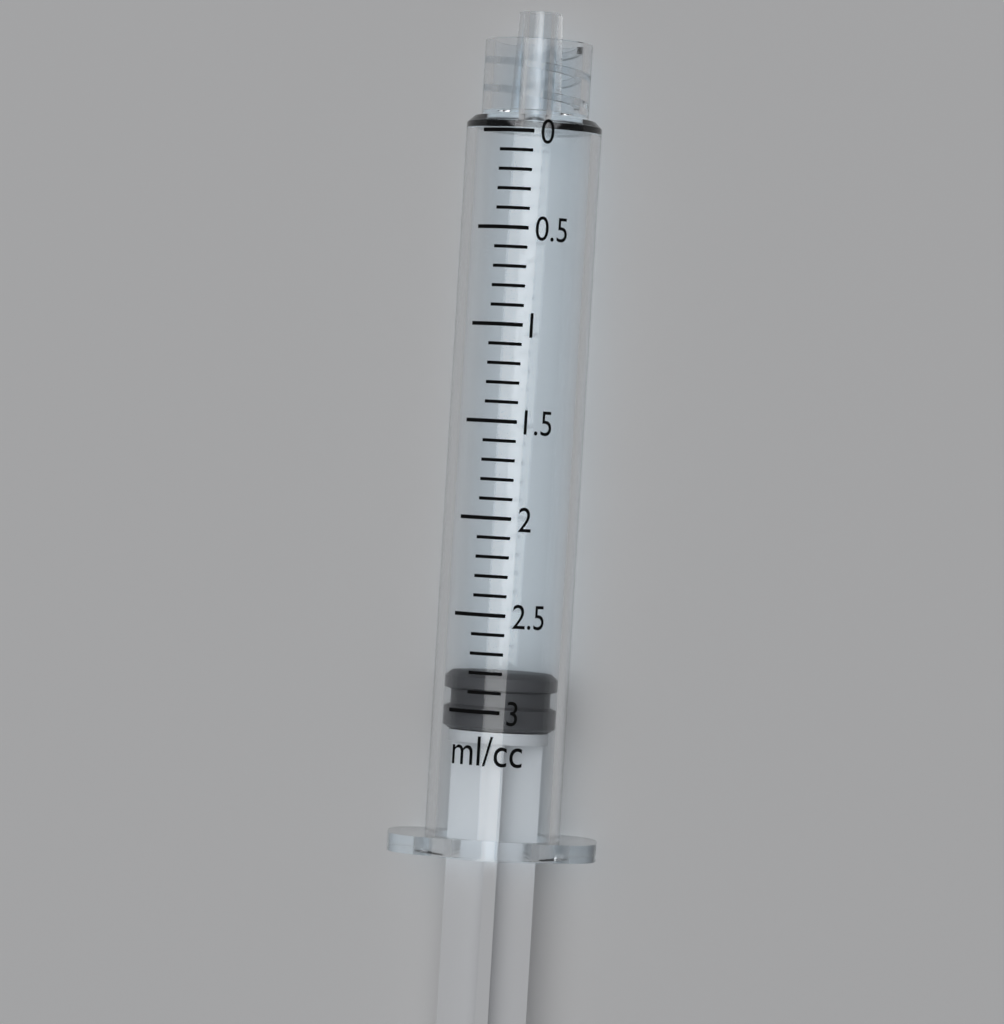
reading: 2.8 ml
